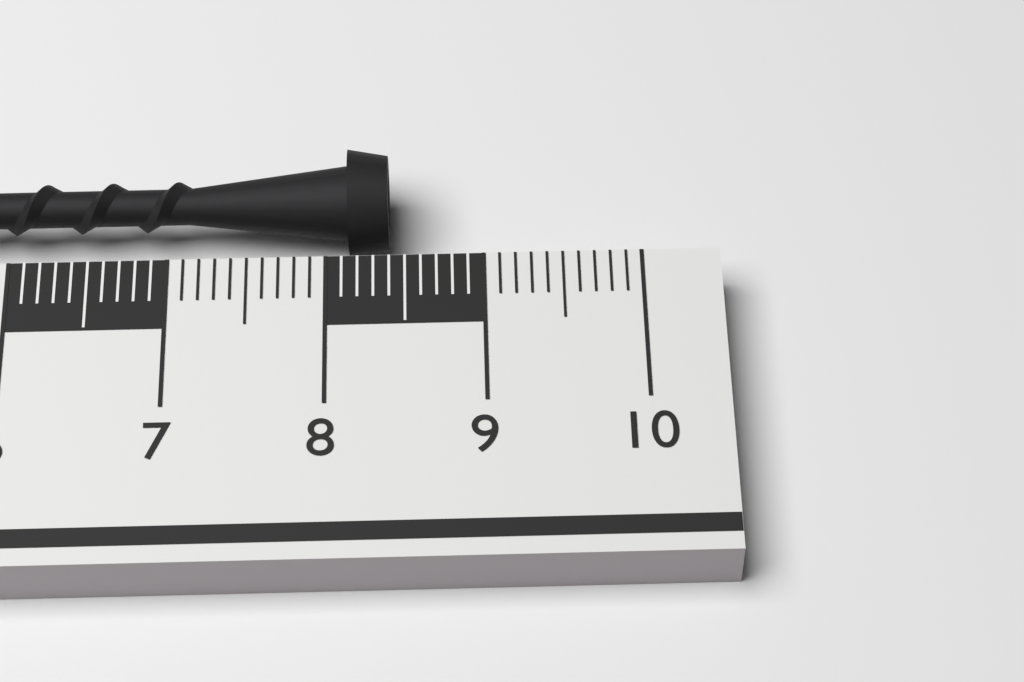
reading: 8.4 cm
